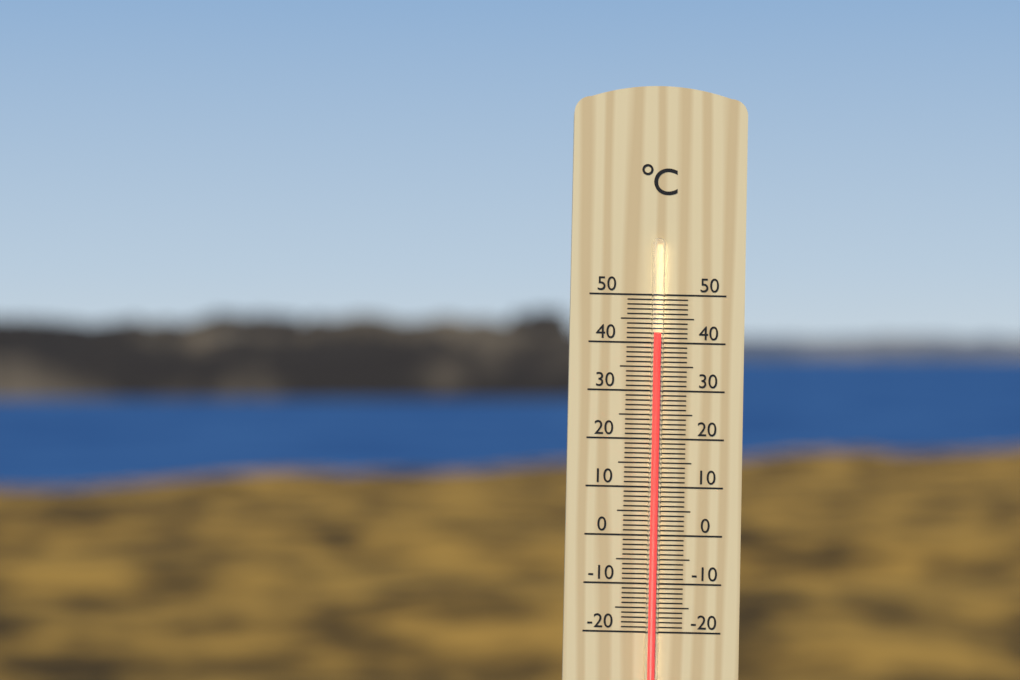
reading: 42 °C
